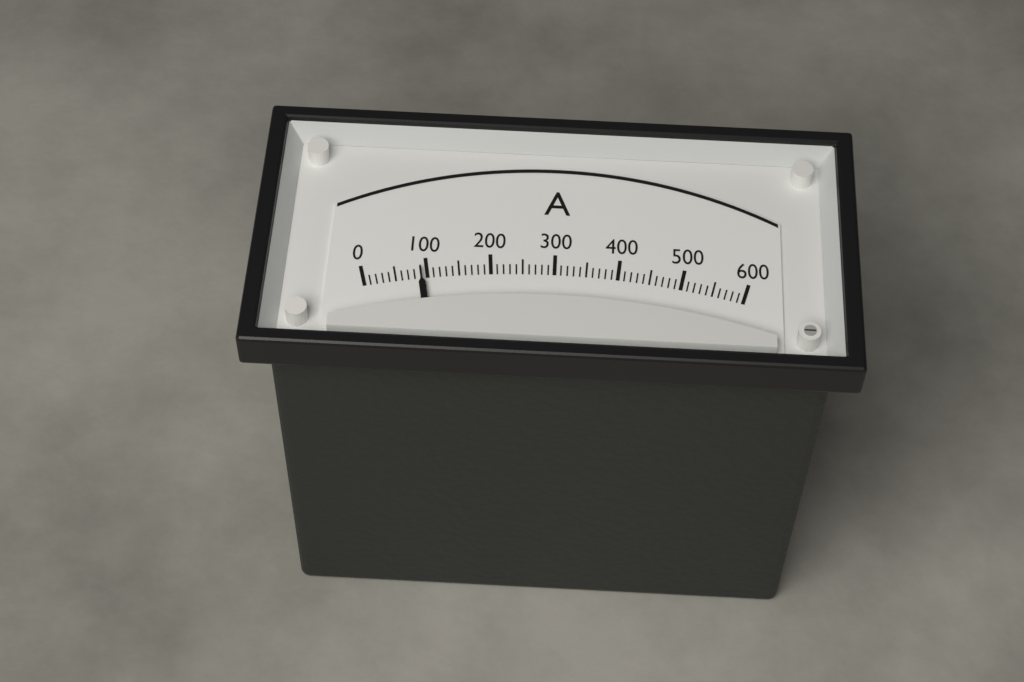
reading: 90 A
